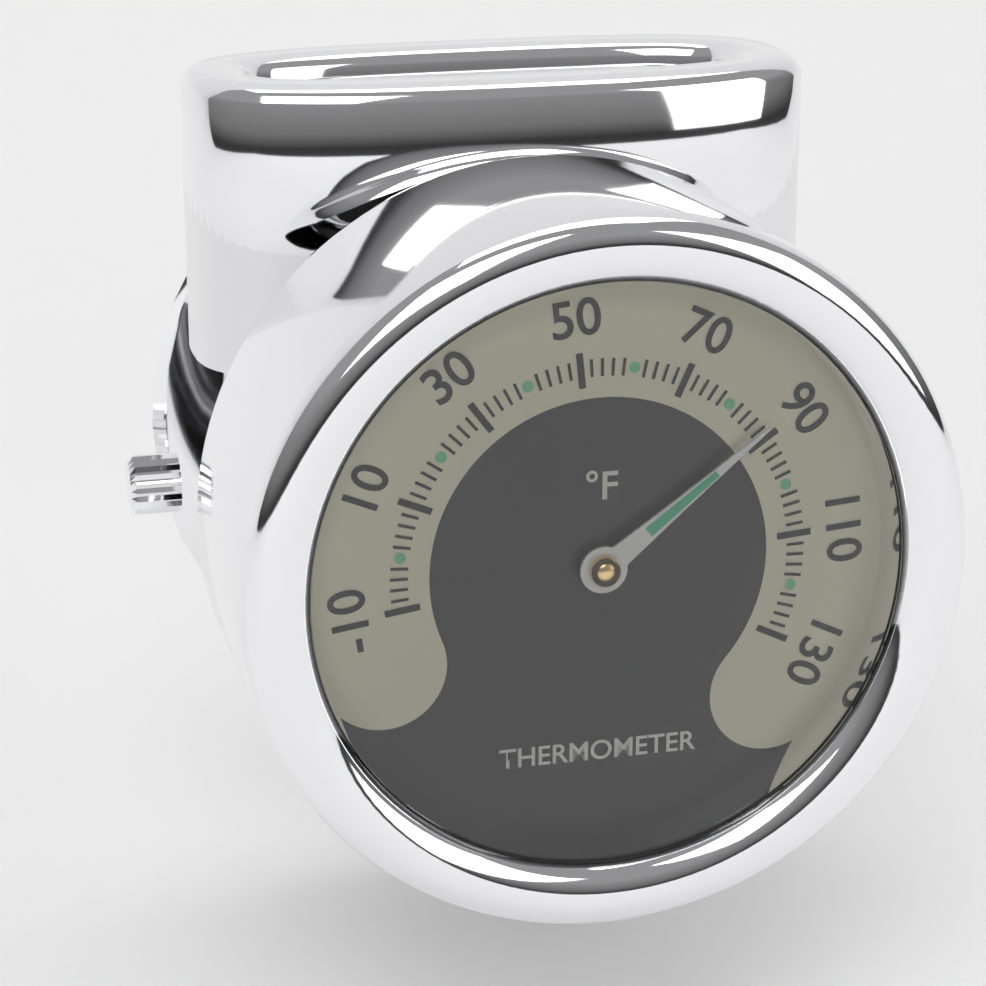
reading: 88 °F
